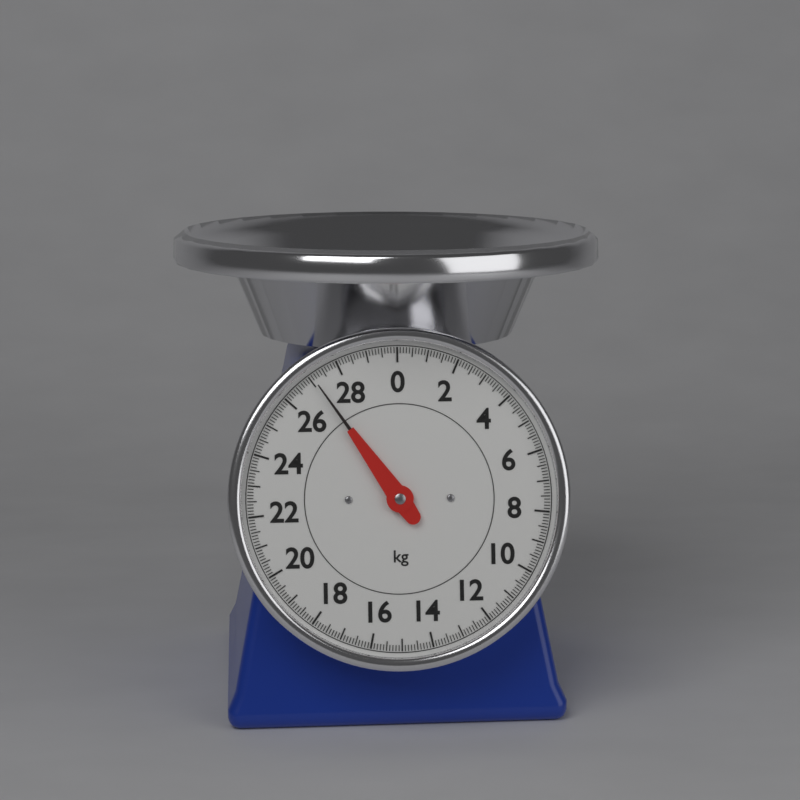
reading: 27.1 kg
